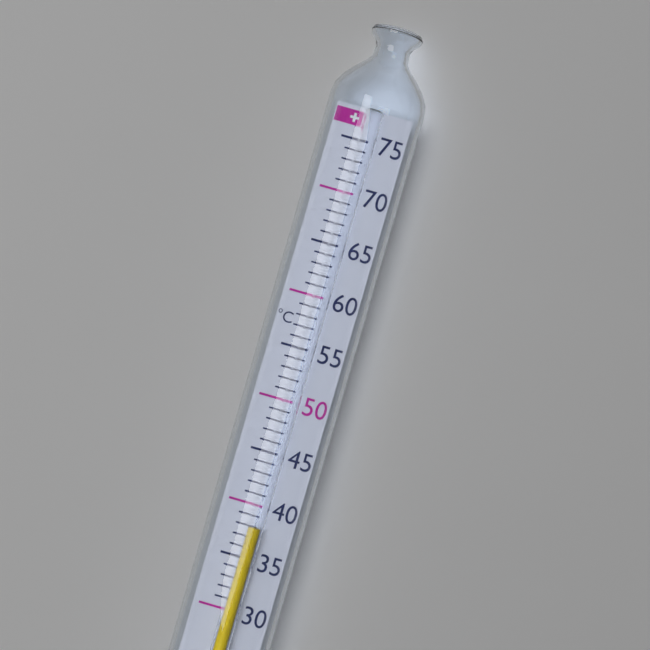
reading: 38 °C
